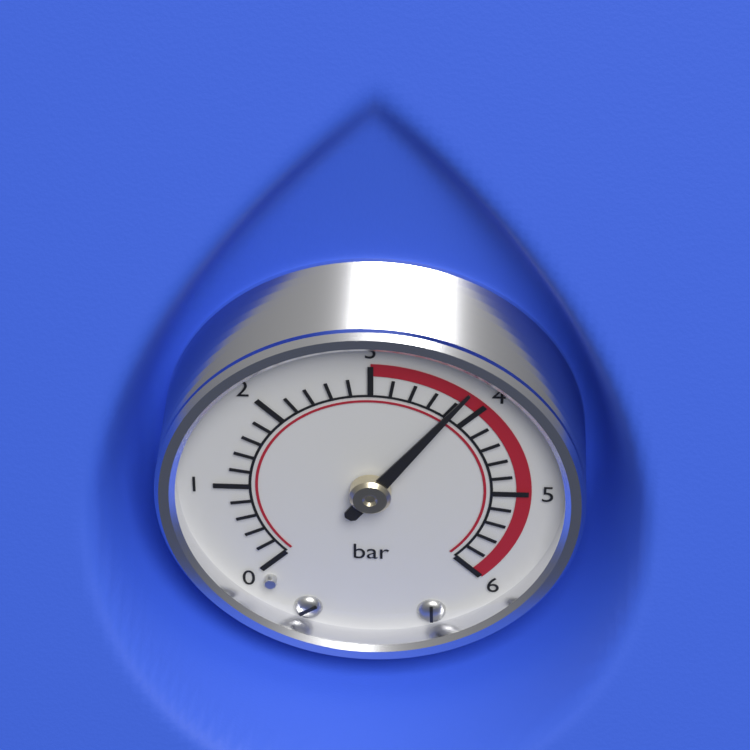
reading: 3.8 bar
